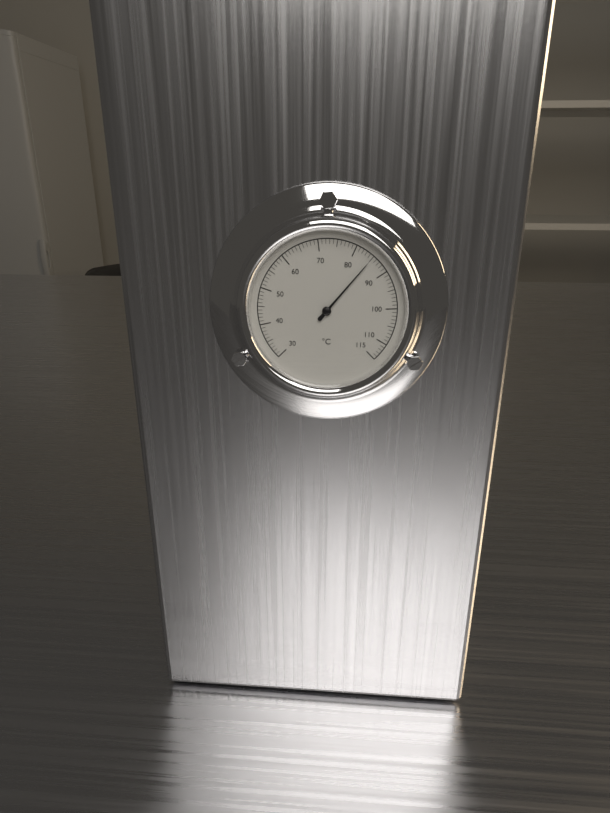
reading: 85 °C
